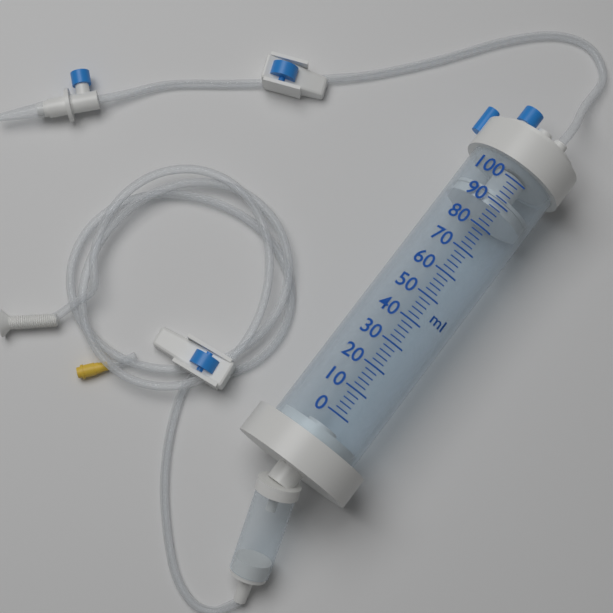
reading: 88 ml
